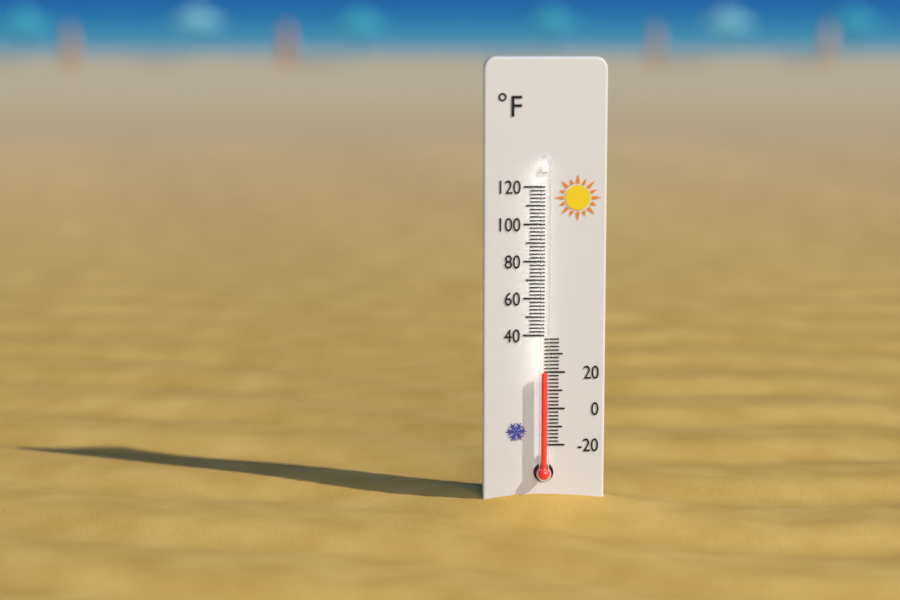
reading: 20 °F
